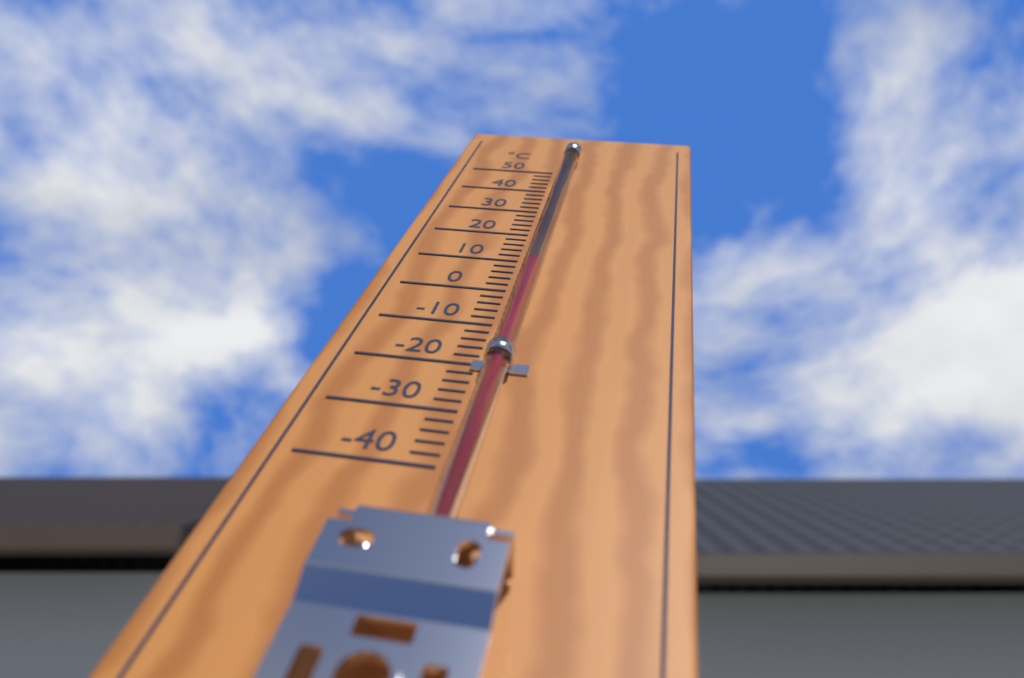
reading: 6 °C
